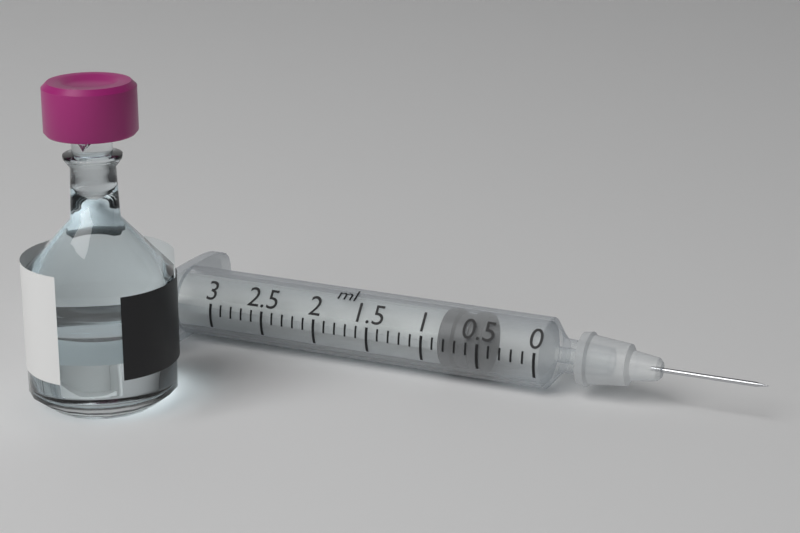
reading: 0.5 ml
